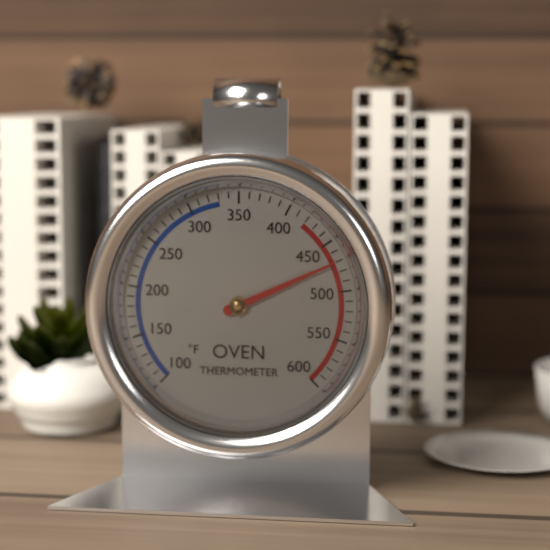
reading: 470 °F
